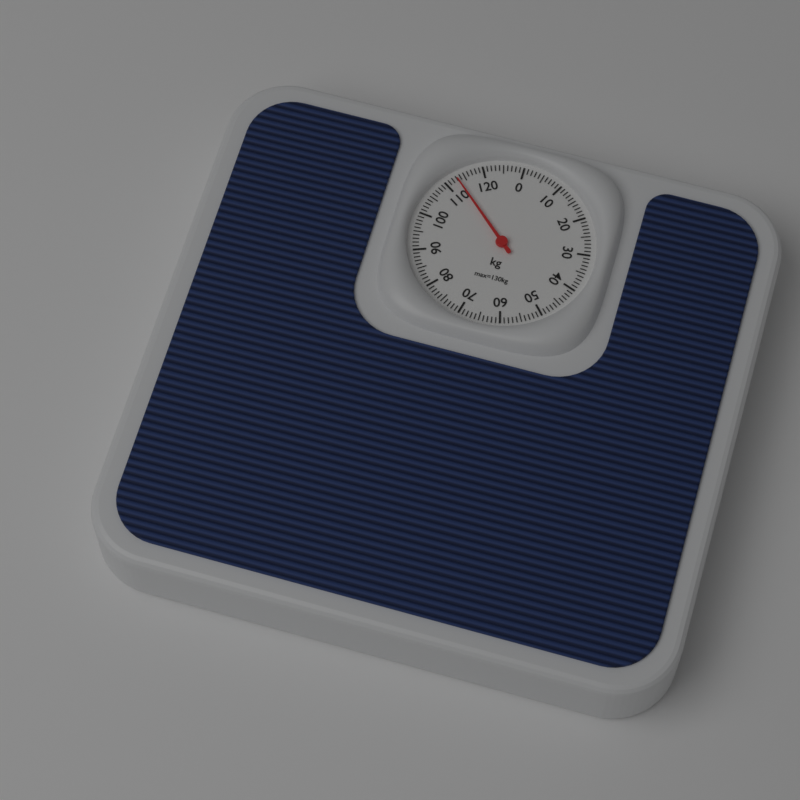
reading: 113 kg
